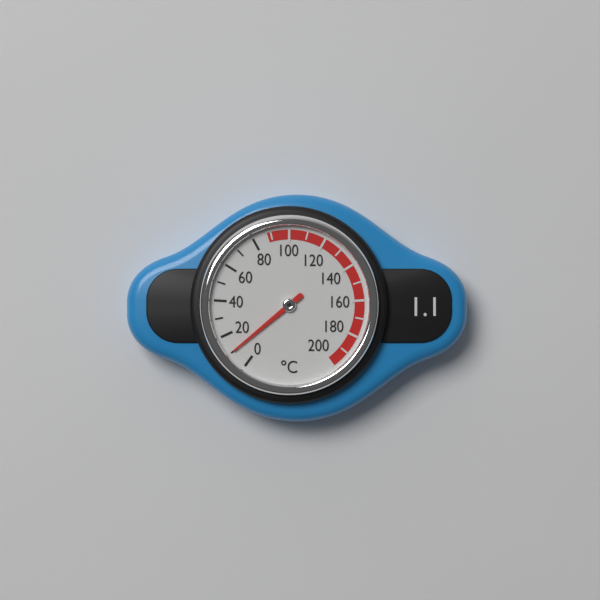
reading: 10 °C
